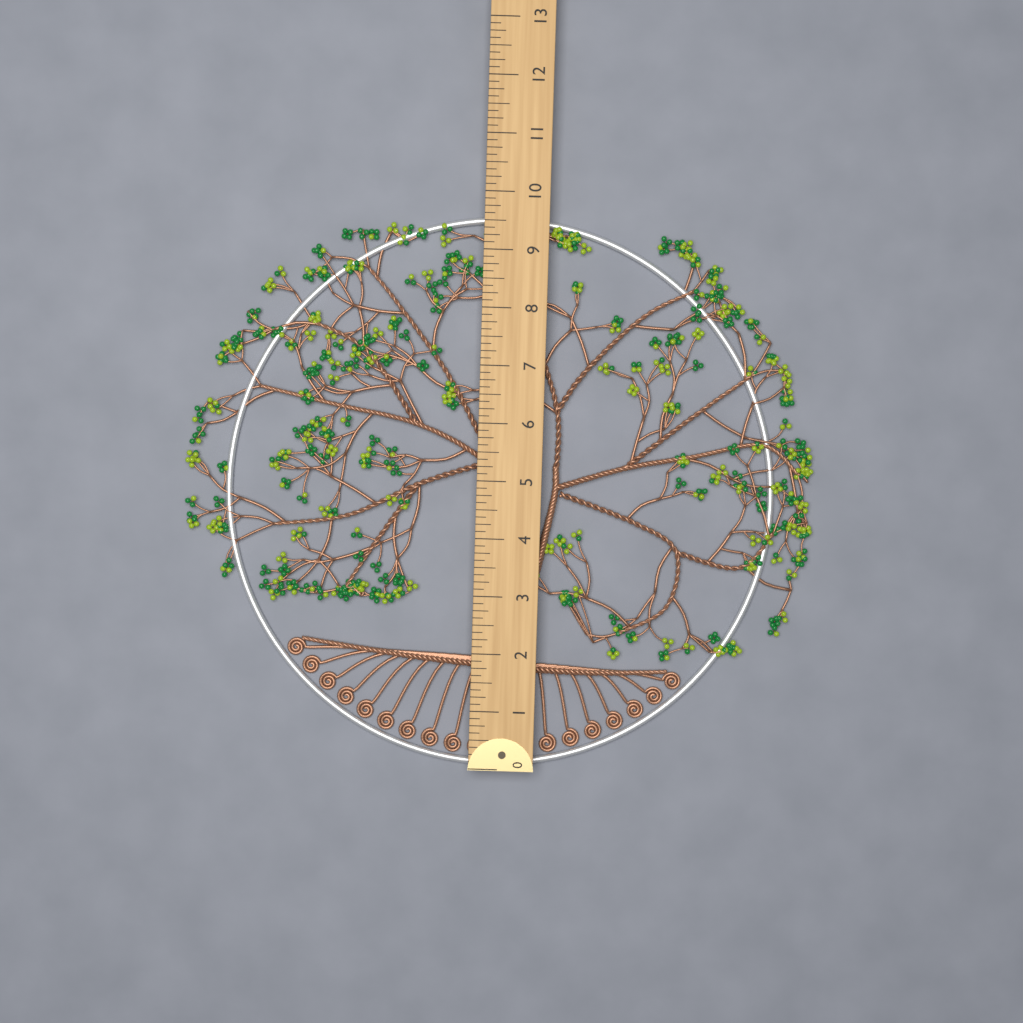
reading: 9.625 (no unit)
